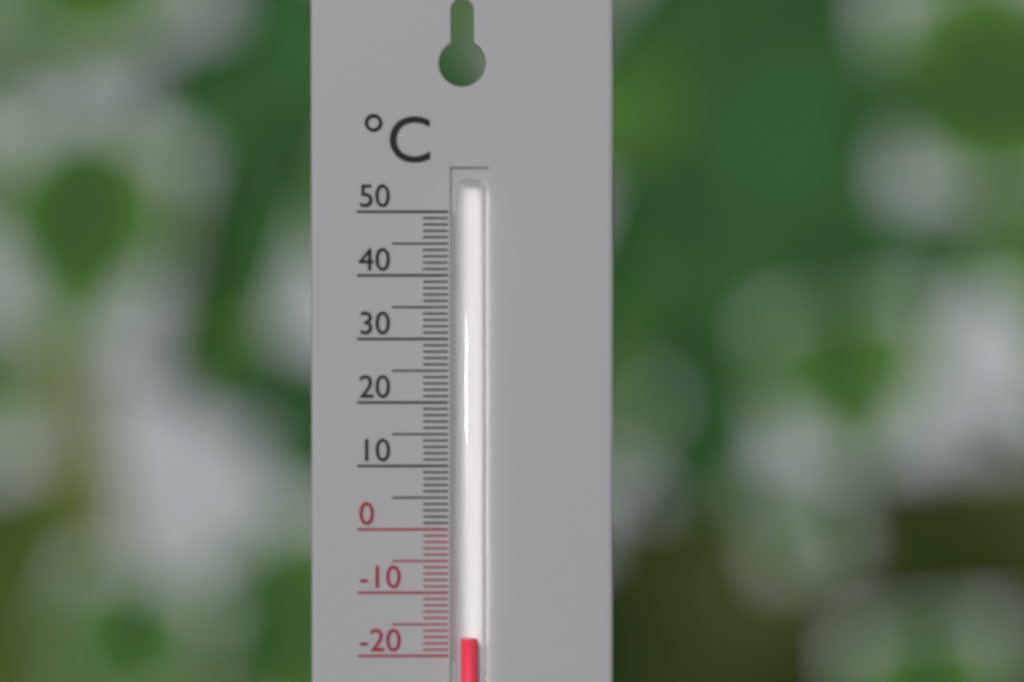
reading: -17 °C
